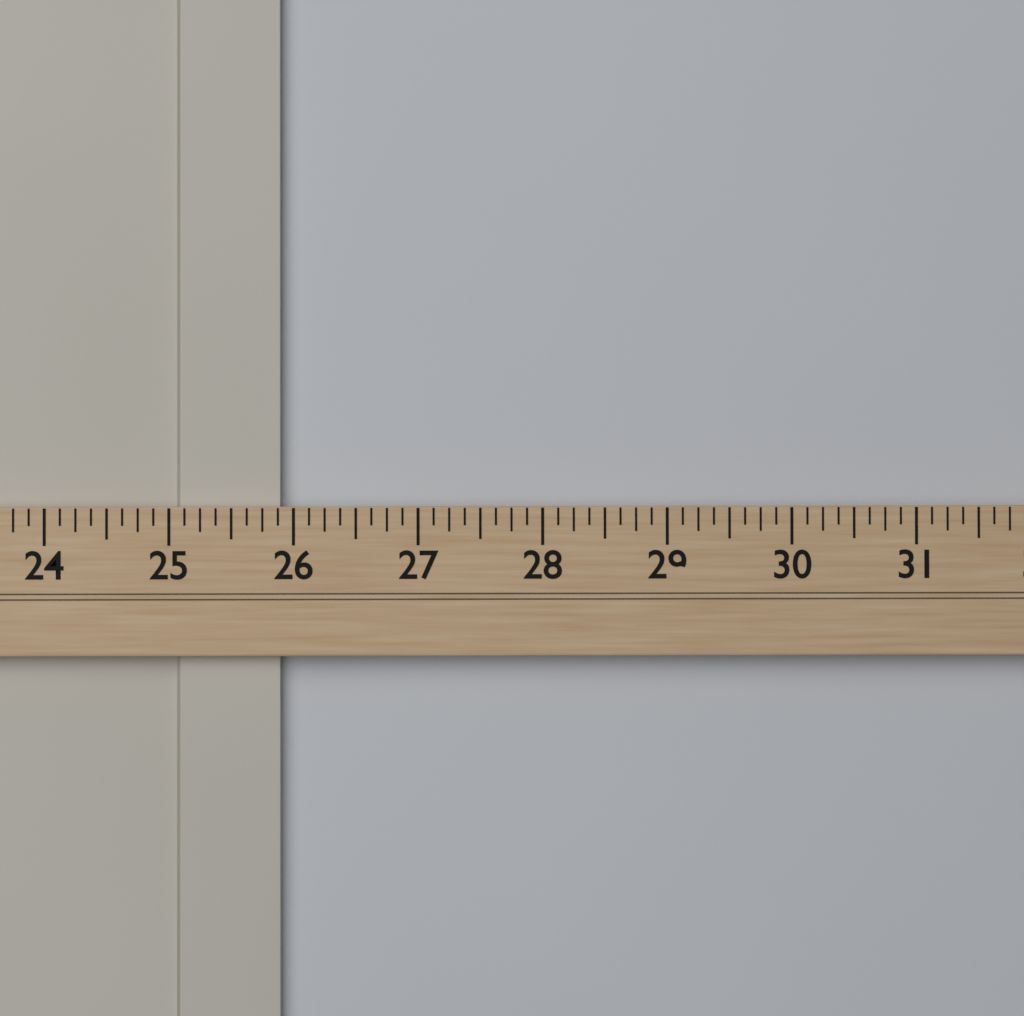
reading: 25.875 (no unit)
